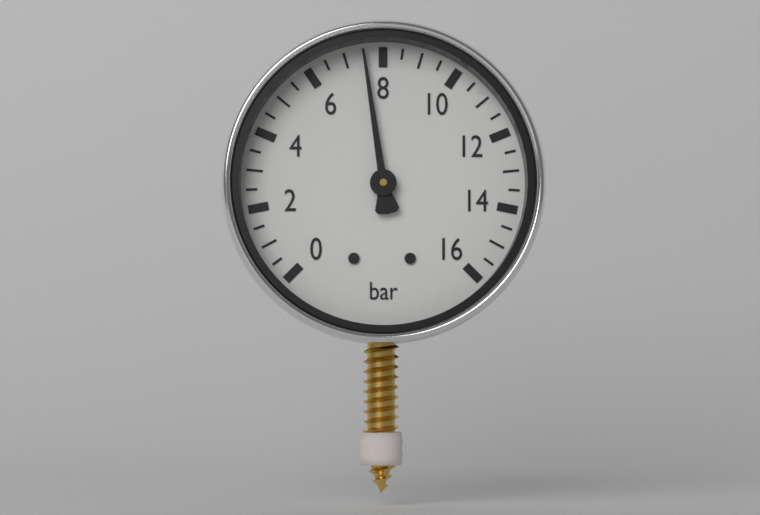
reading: 7.5 bar
